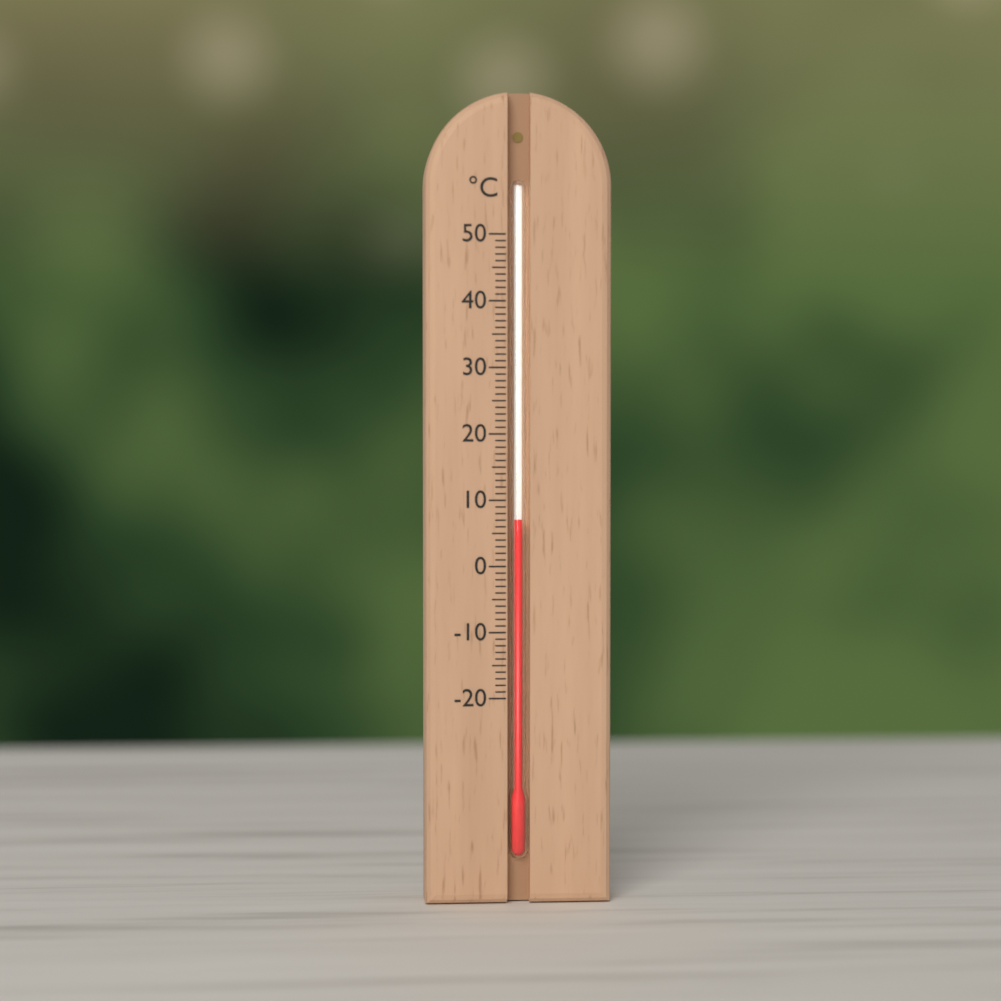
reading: 7 °C
